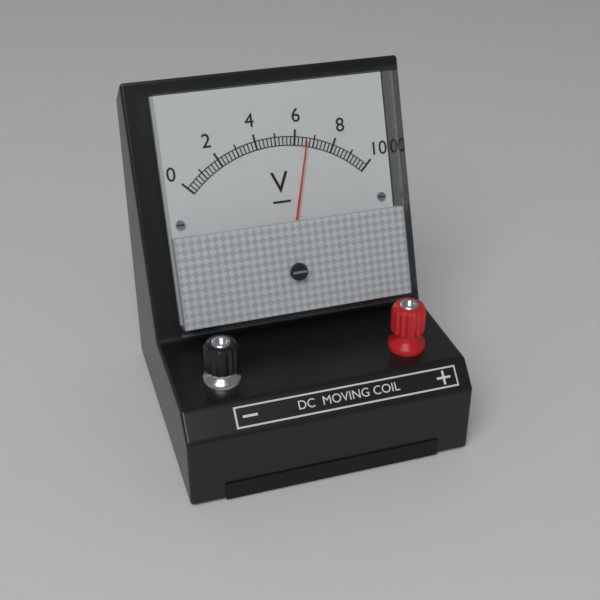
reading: 6.6 V
